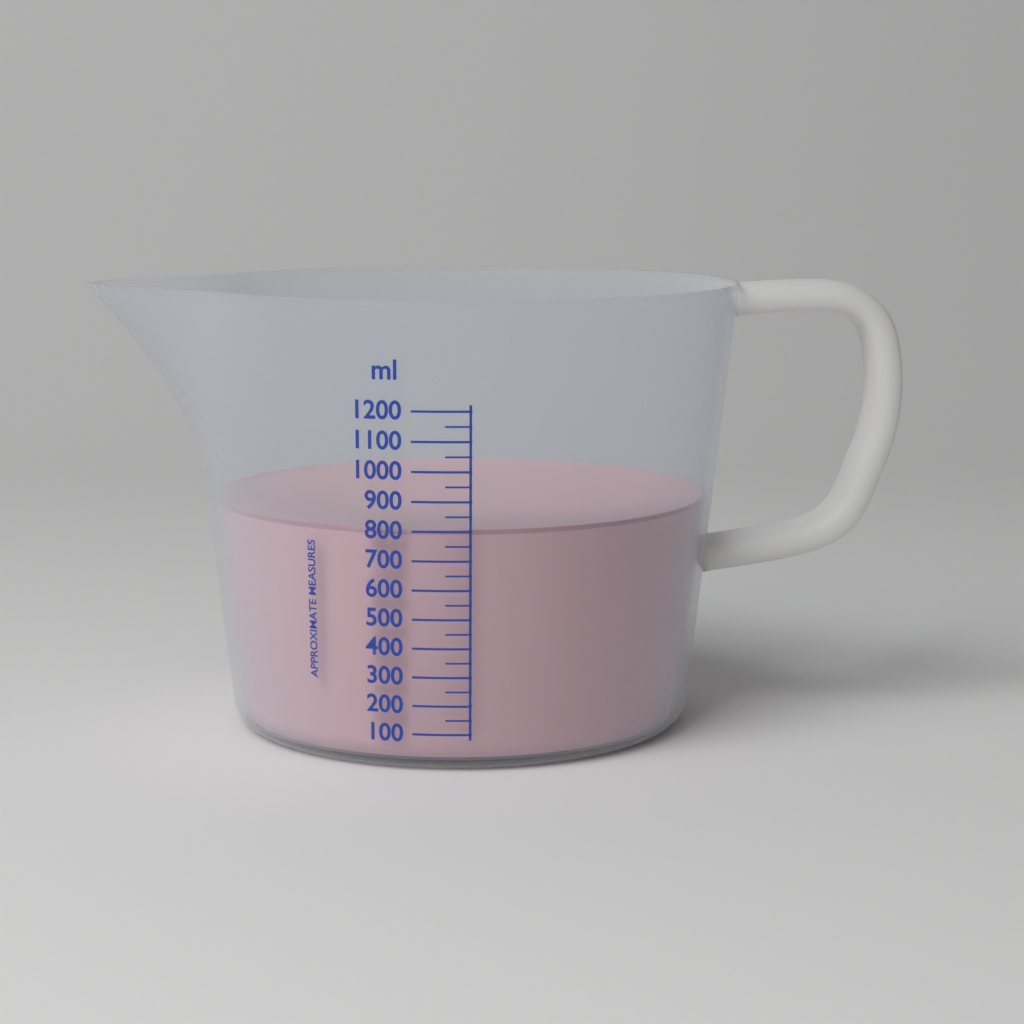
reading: 800 ml
